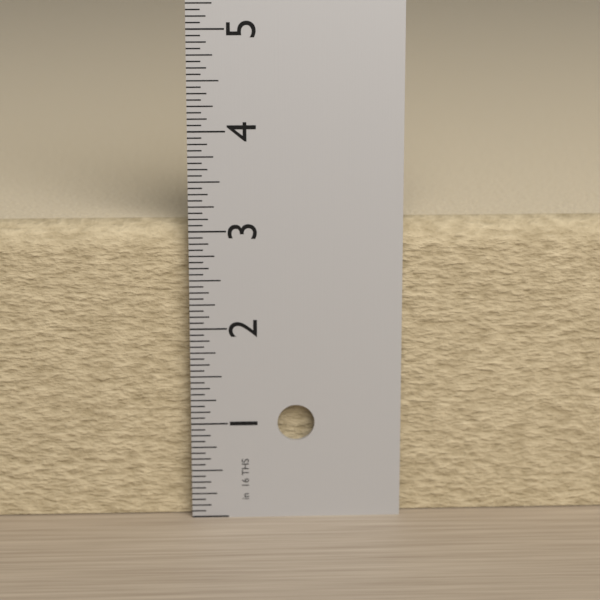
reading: 3.0625 in
